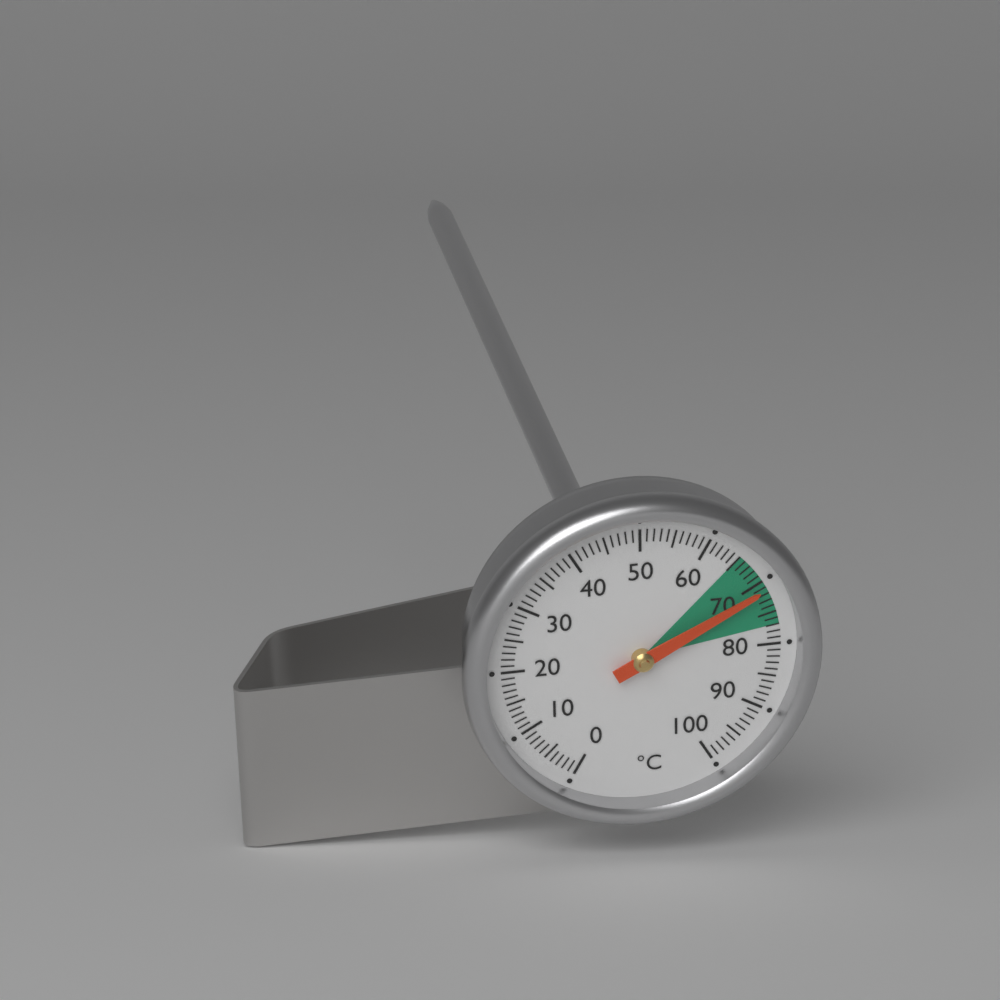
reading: 71 °C
